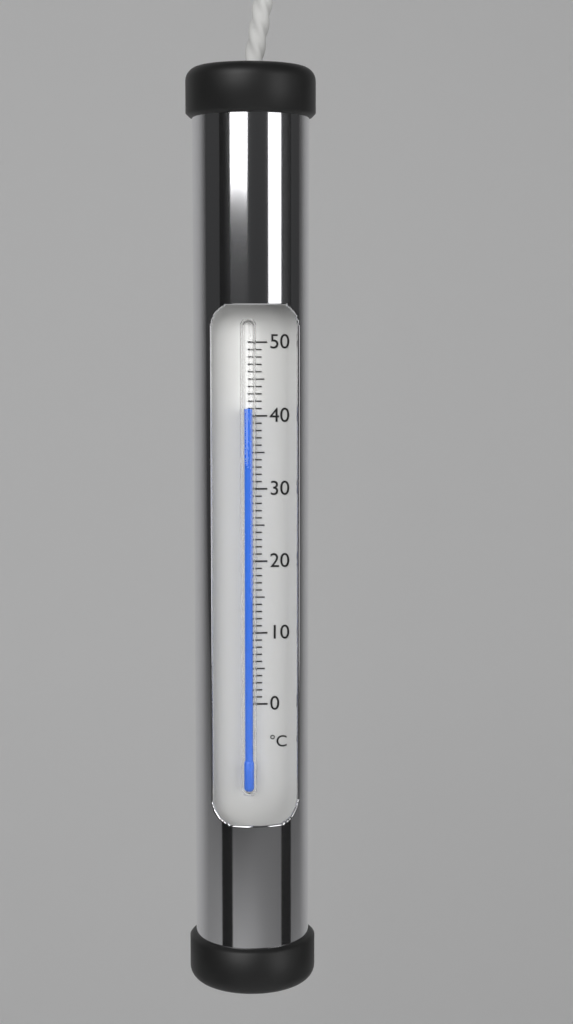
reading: 41 °C
